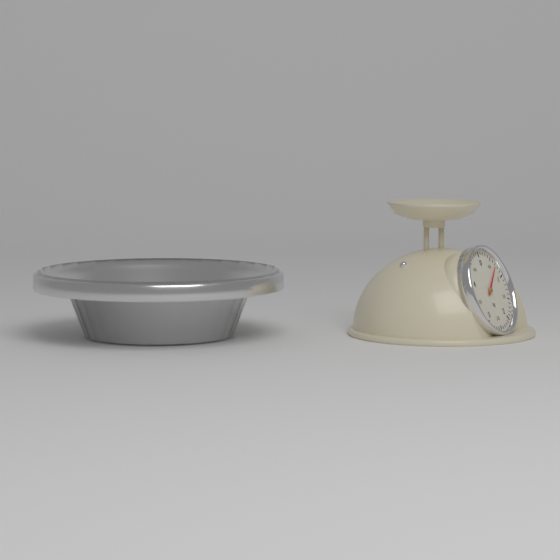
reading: 0.7 kg
